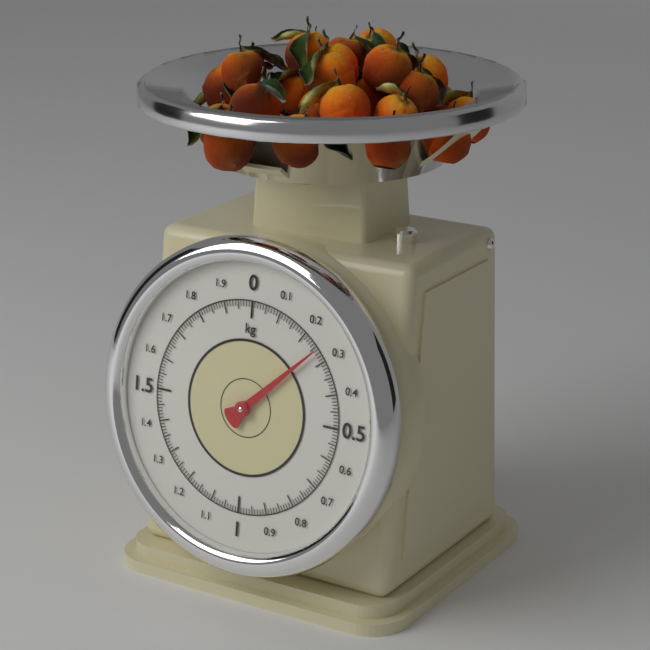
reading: 0.26 kg
